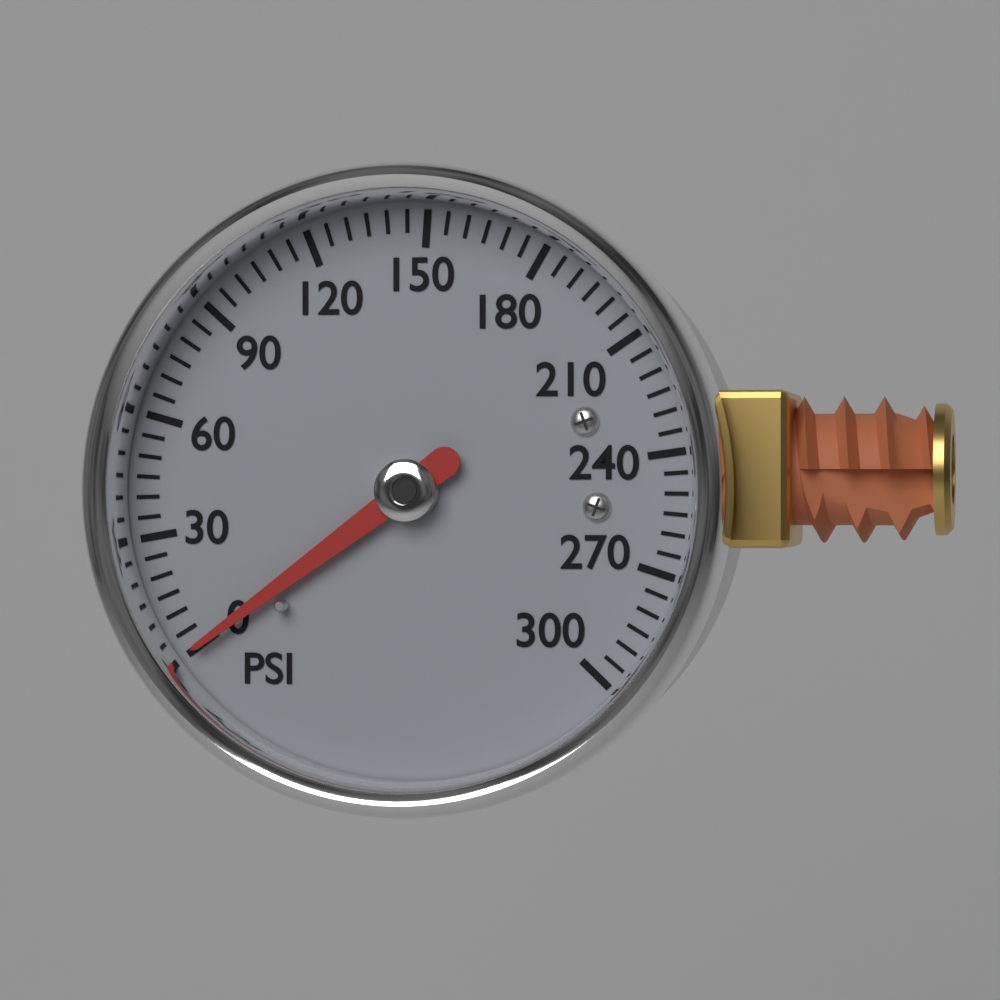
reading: 0 psi
